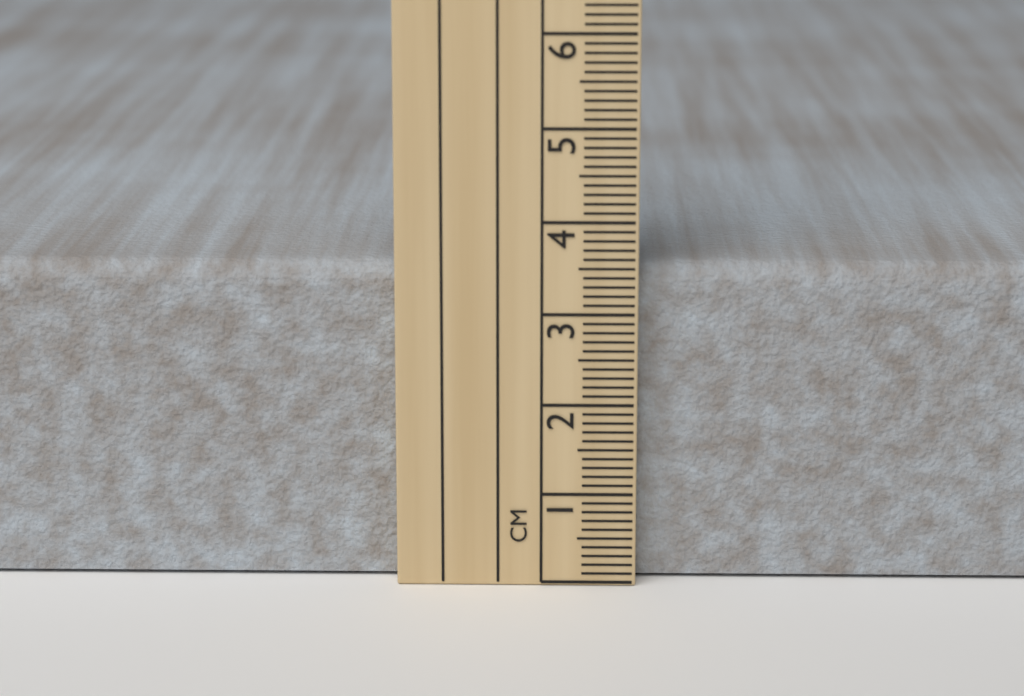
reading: 3.5 cm
